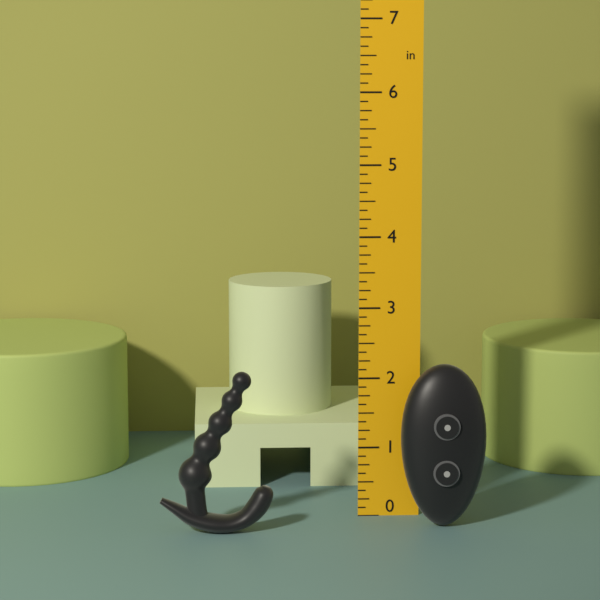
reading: 2.250 in
